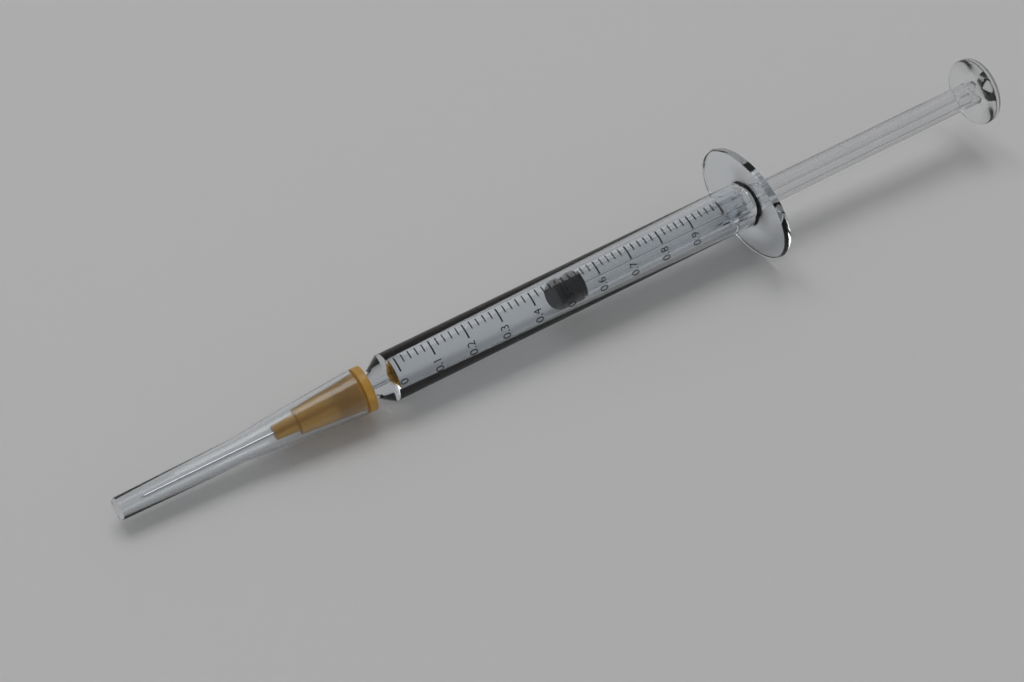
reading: 0.48 ml
